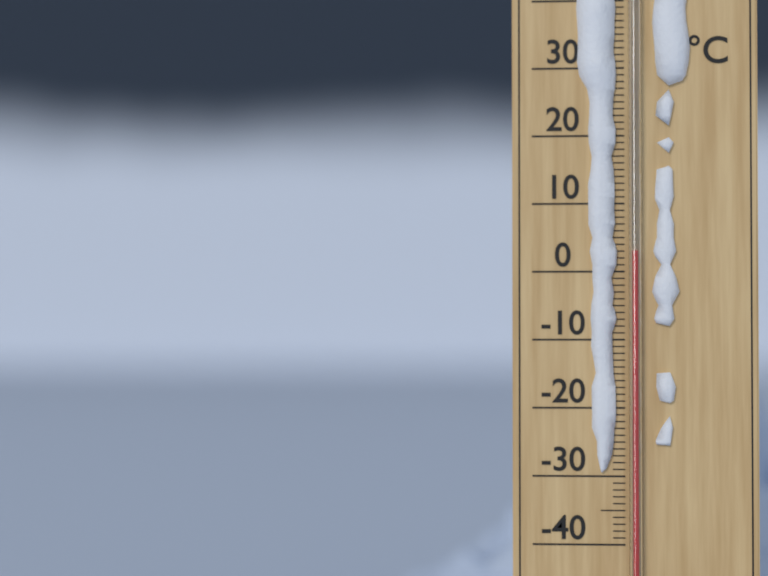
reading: 3 °C
